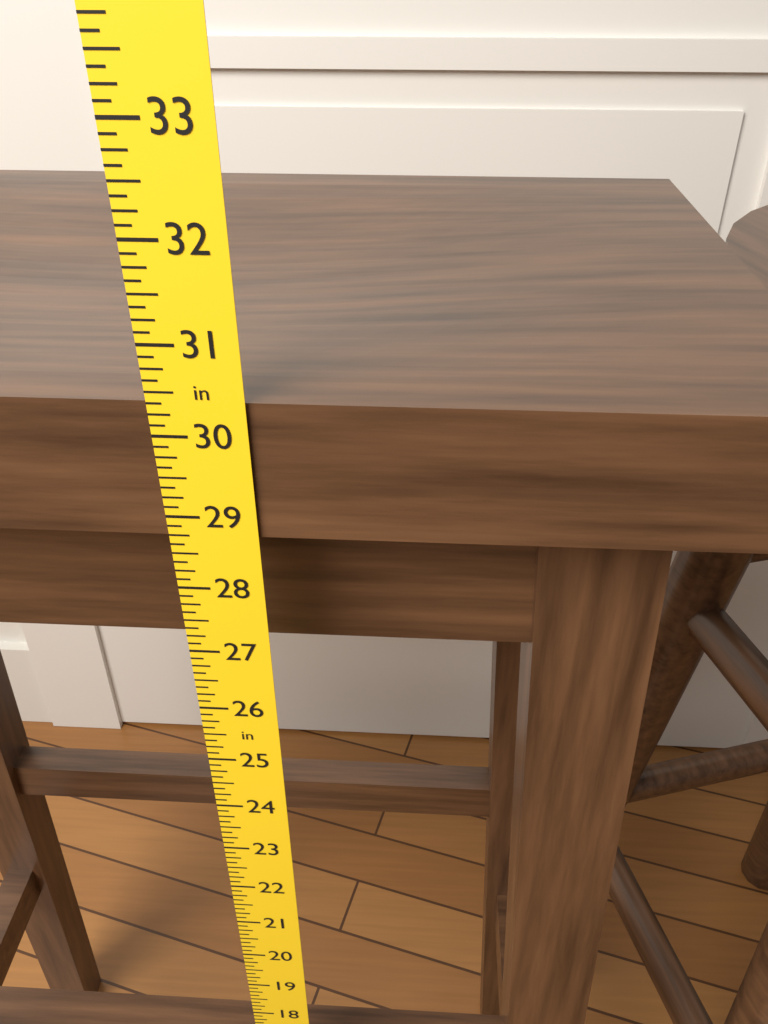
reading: 30.375 in
